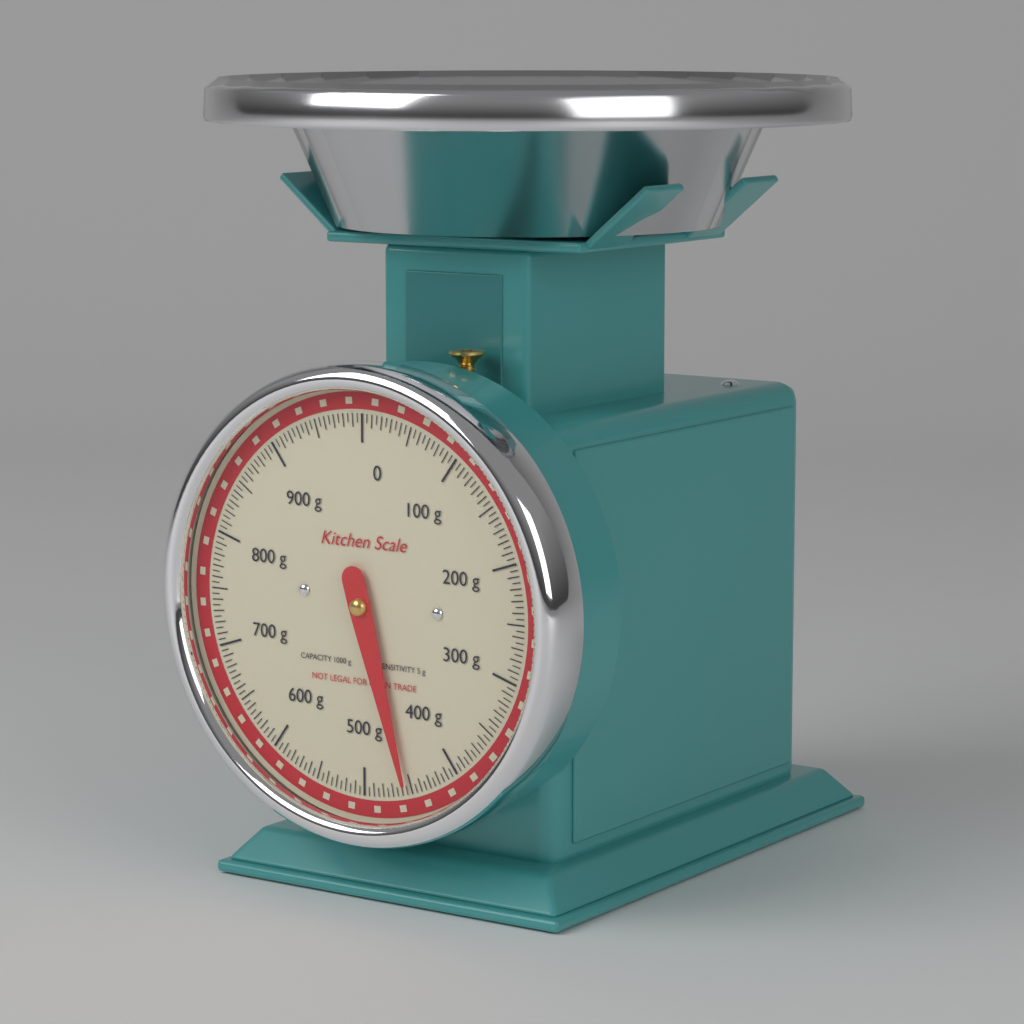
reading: 455 g
